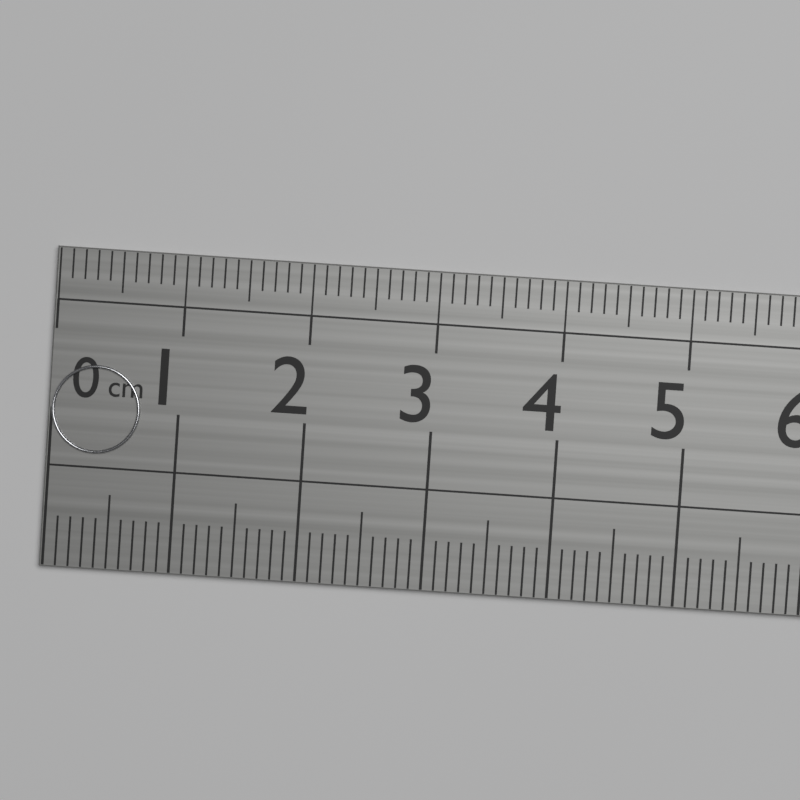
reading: 0.7 cm
